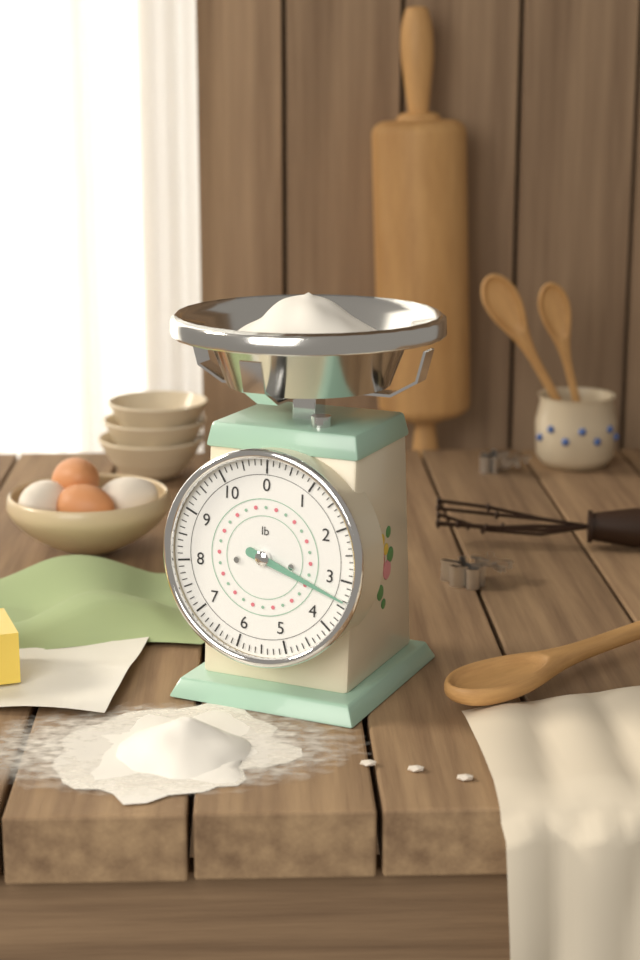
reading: 3.375 lb
